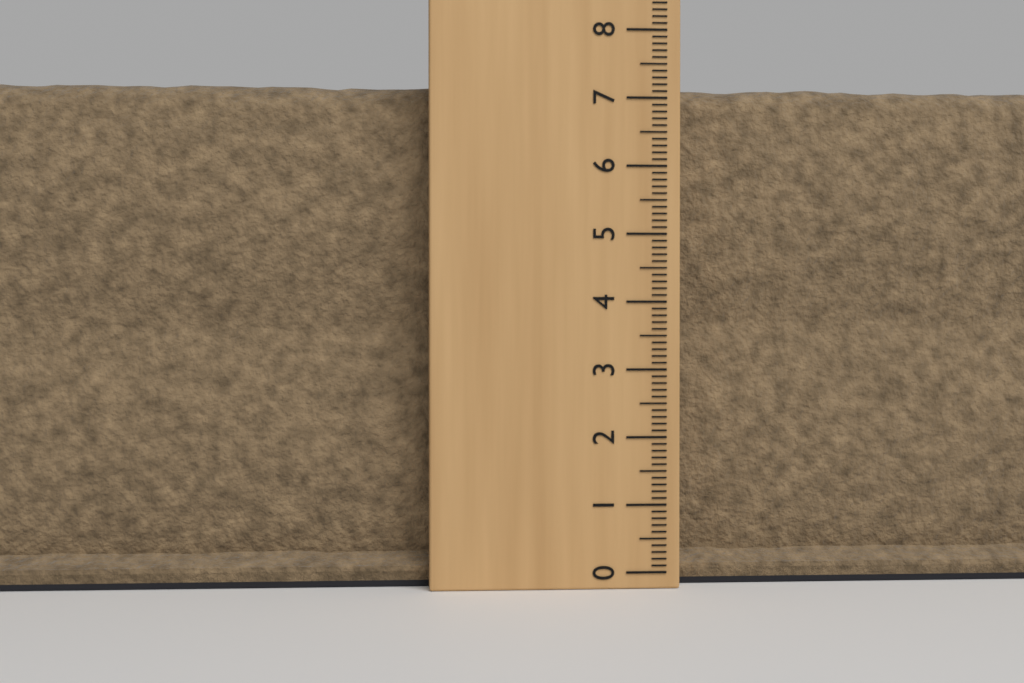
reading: 7.3 (no unit)
